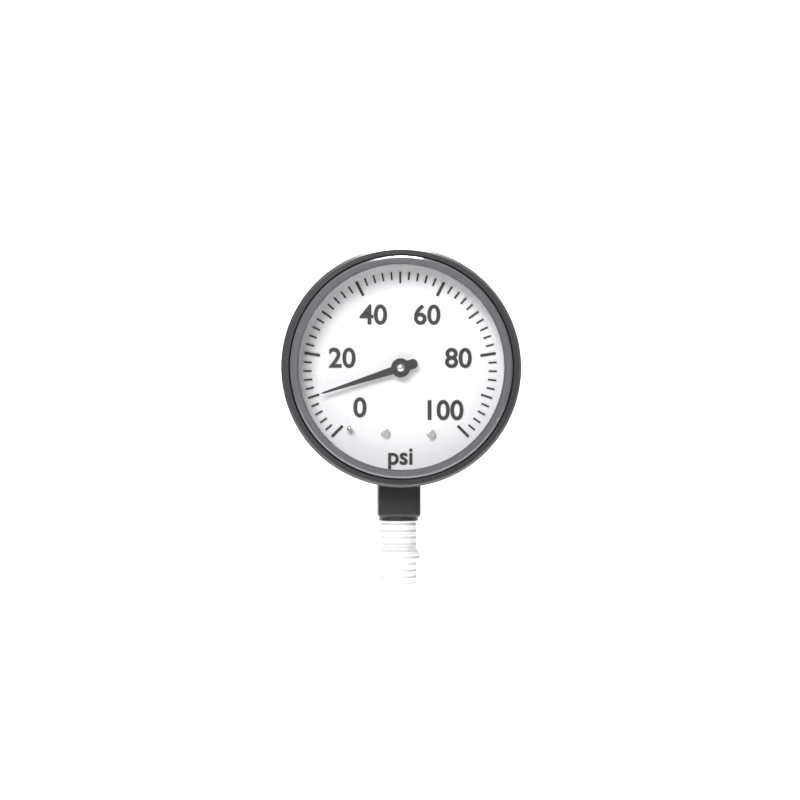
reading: 10 psi
